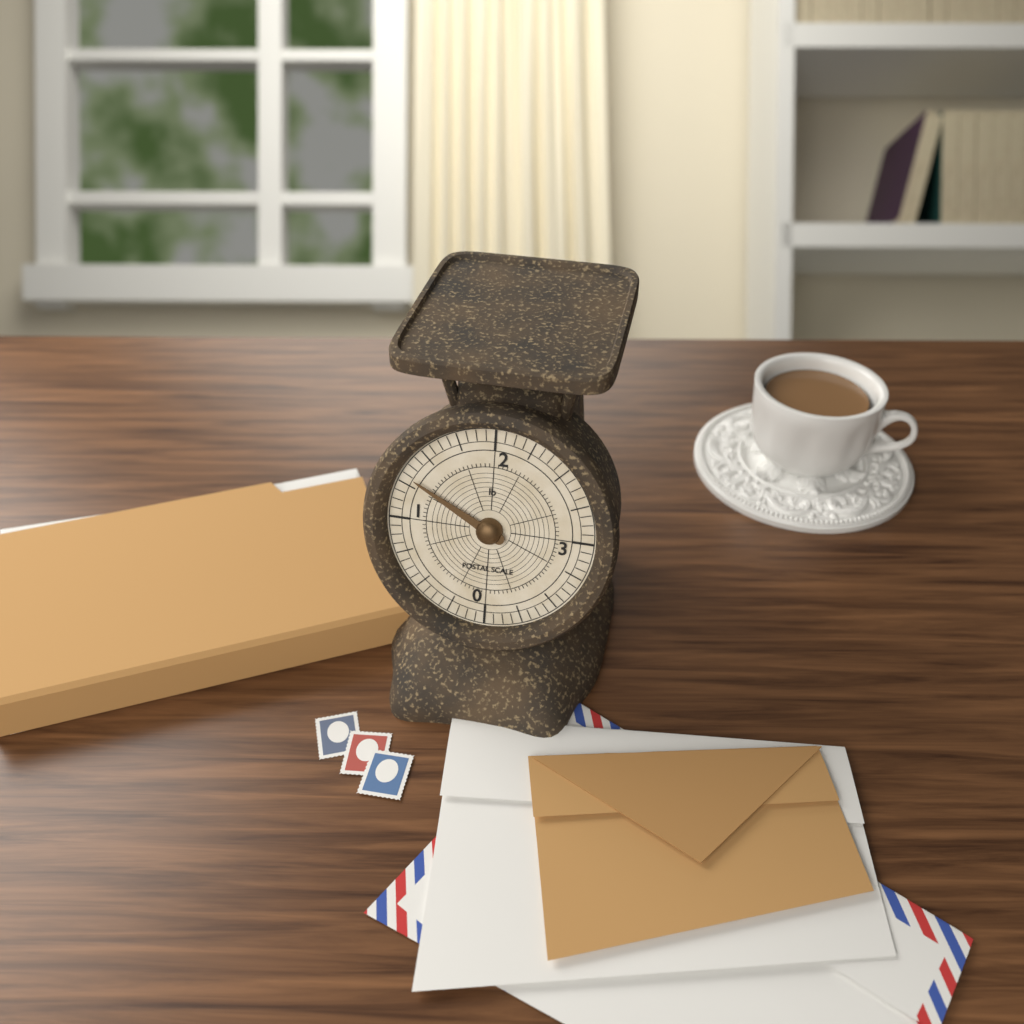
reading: 1.3125 lb
